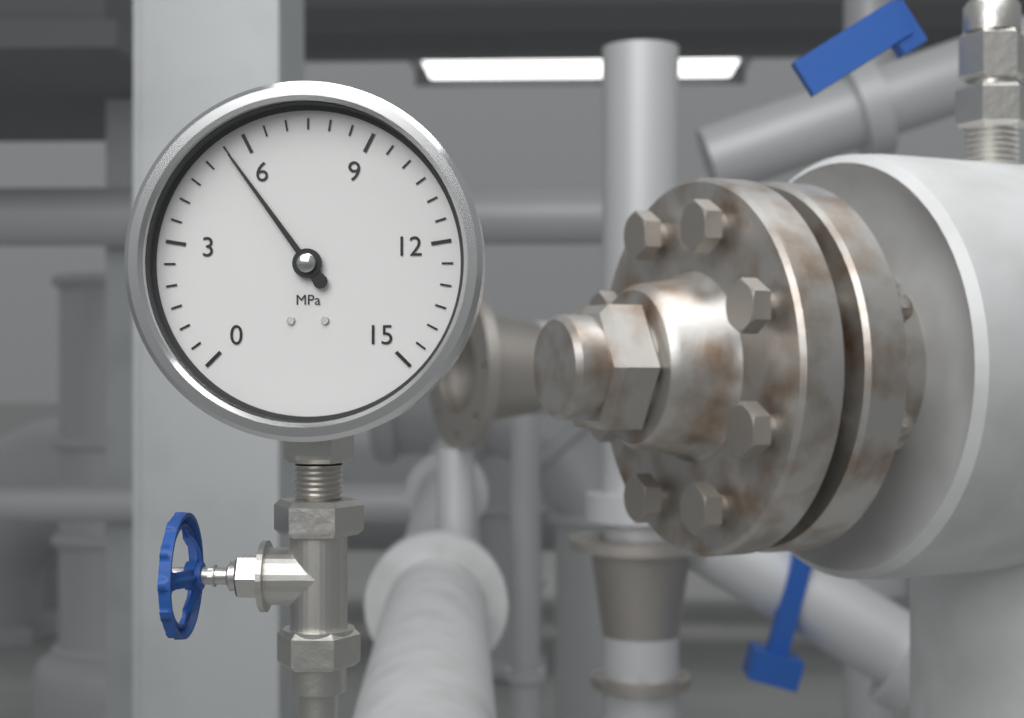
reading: 5.5 MPa
